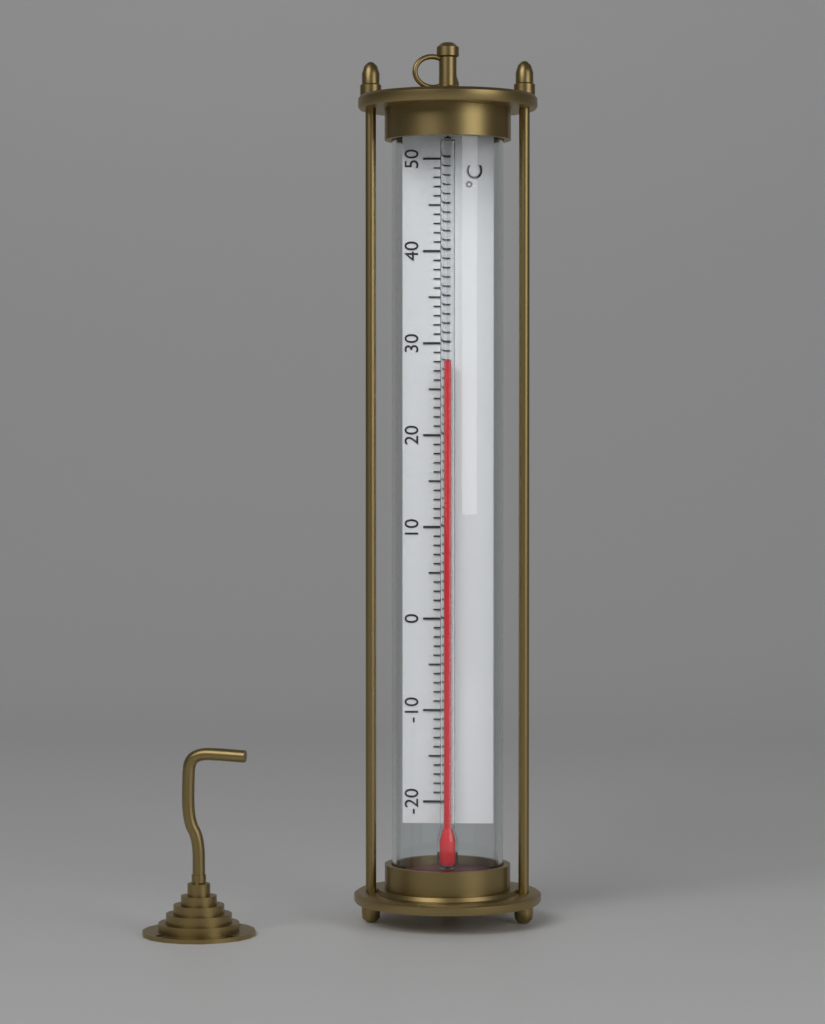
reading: 28 °C
